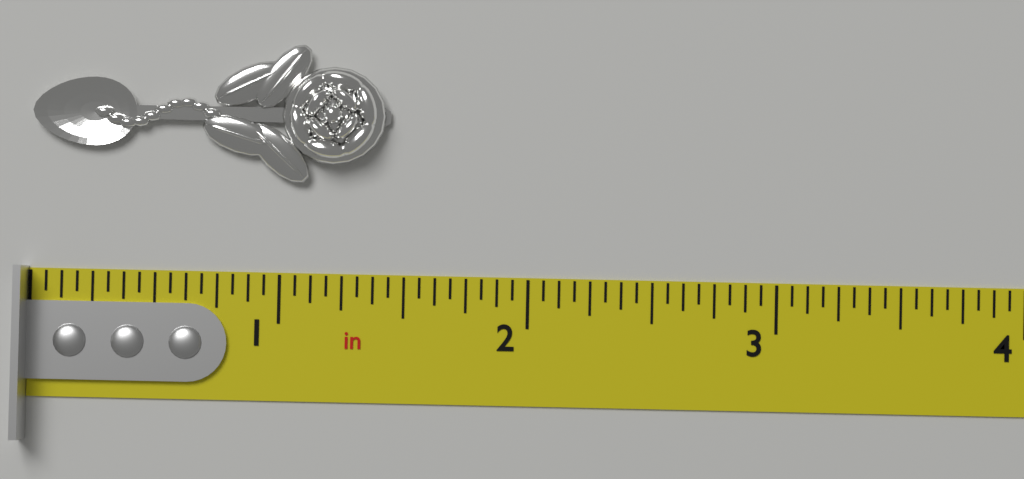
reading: 1.4375 in
